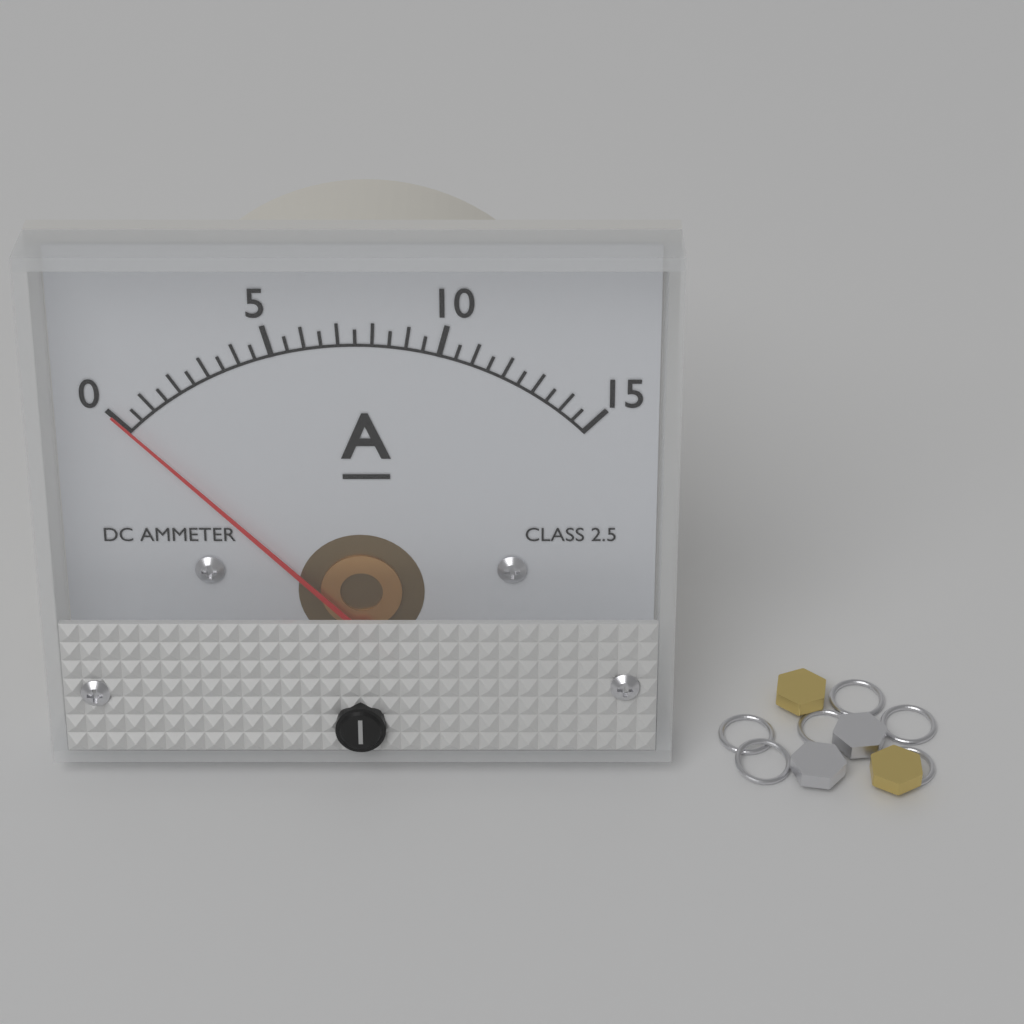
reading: 0.0 A
